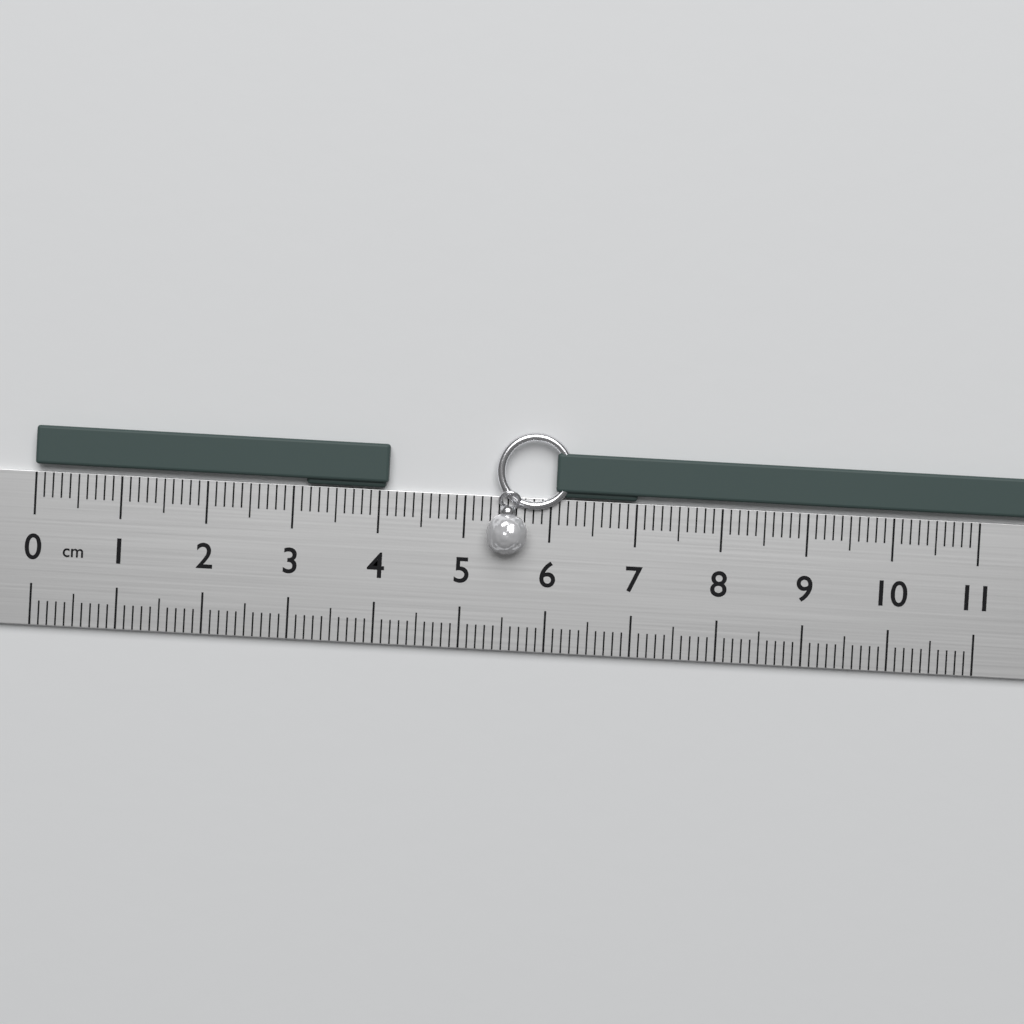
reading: 4.1 cm
